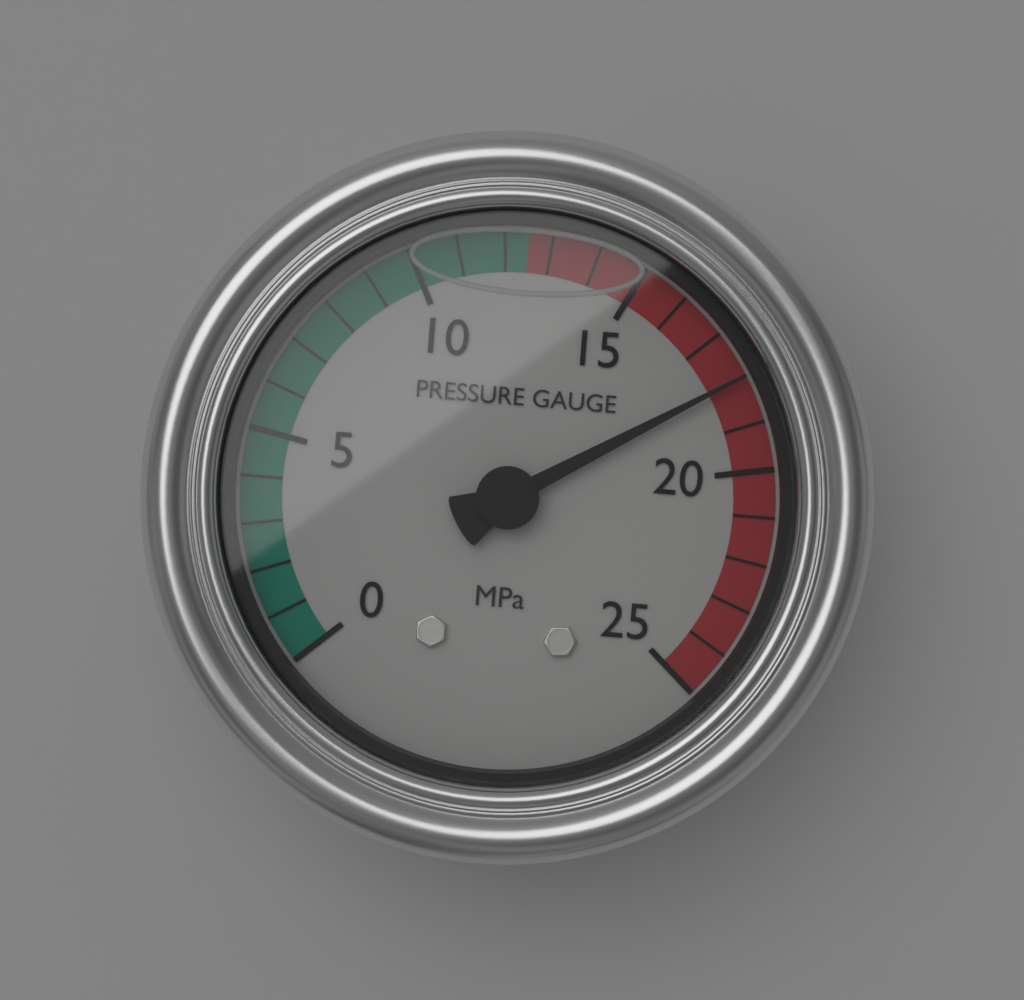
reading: 18 MPa
